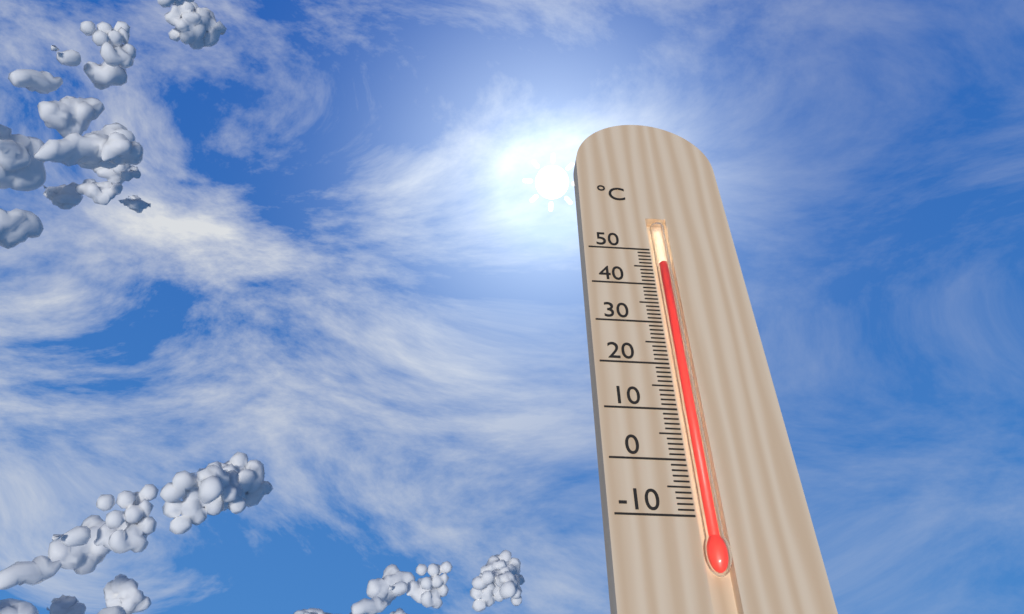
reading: 46 °C
